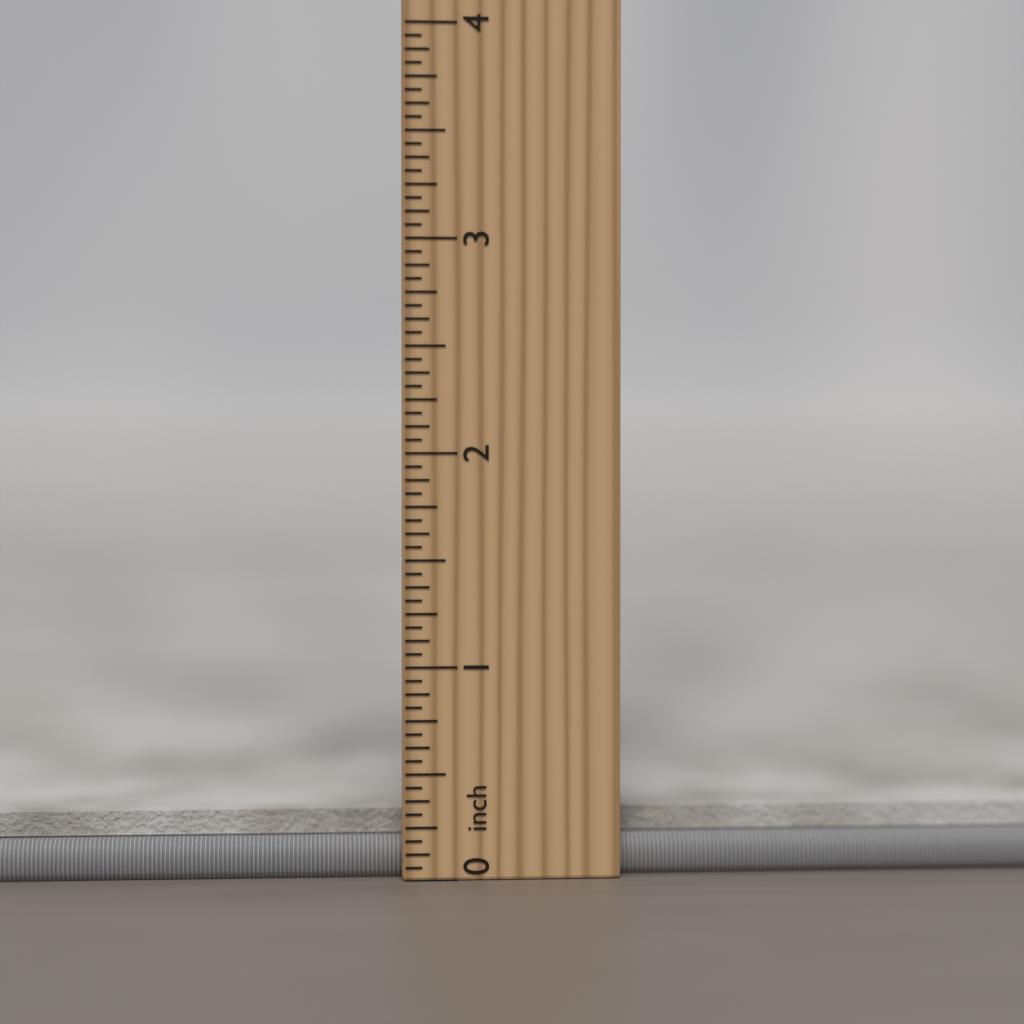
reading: 0.3125 inch
